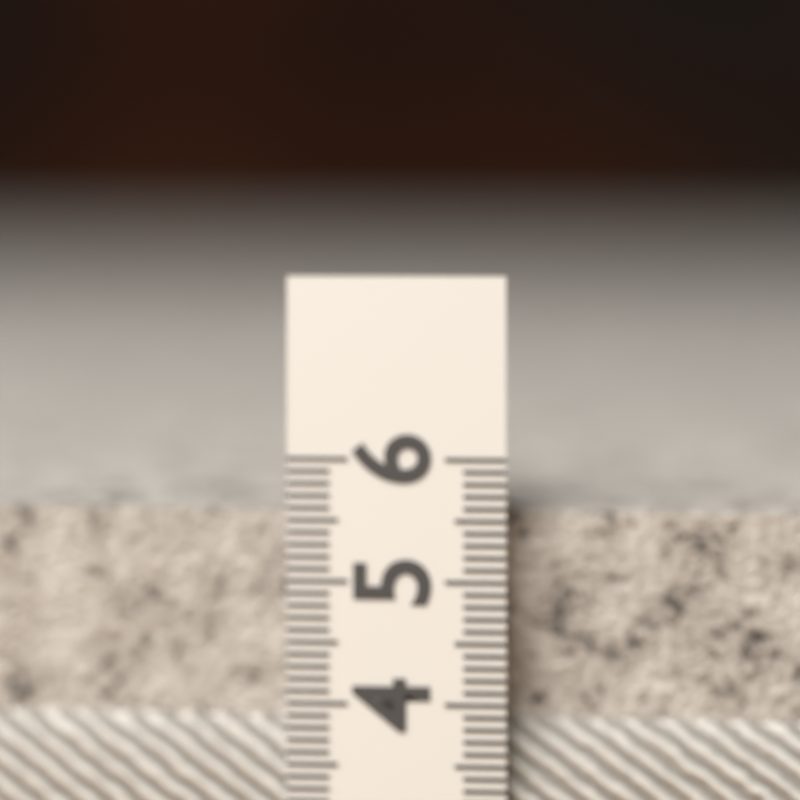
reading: 5.6 (no unit)
